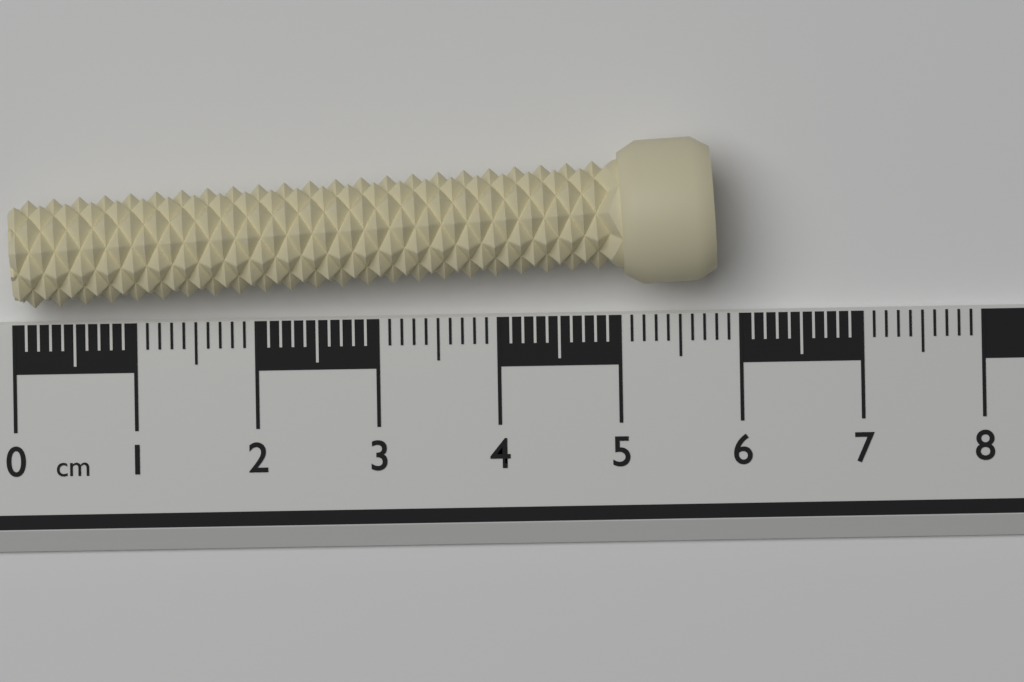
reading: 5.8 cm
